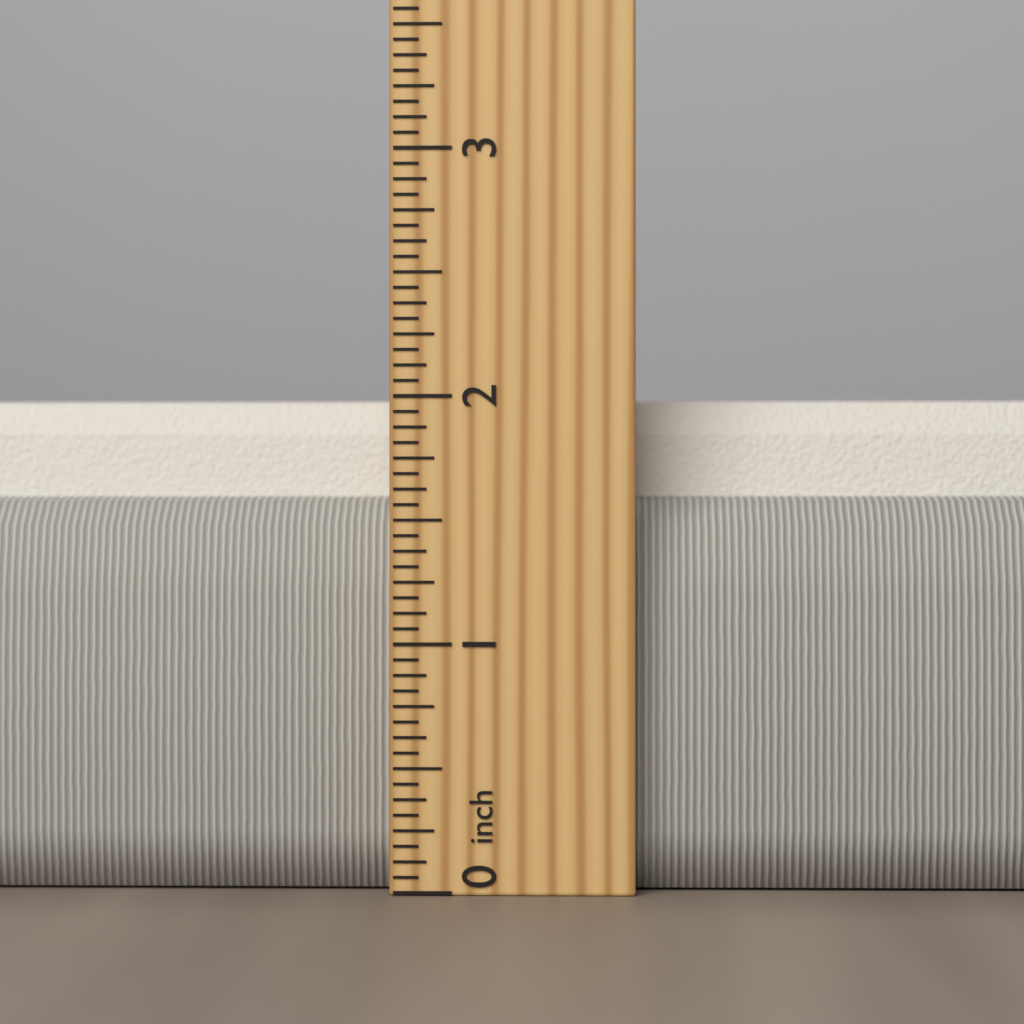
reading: 2.0000 inch
